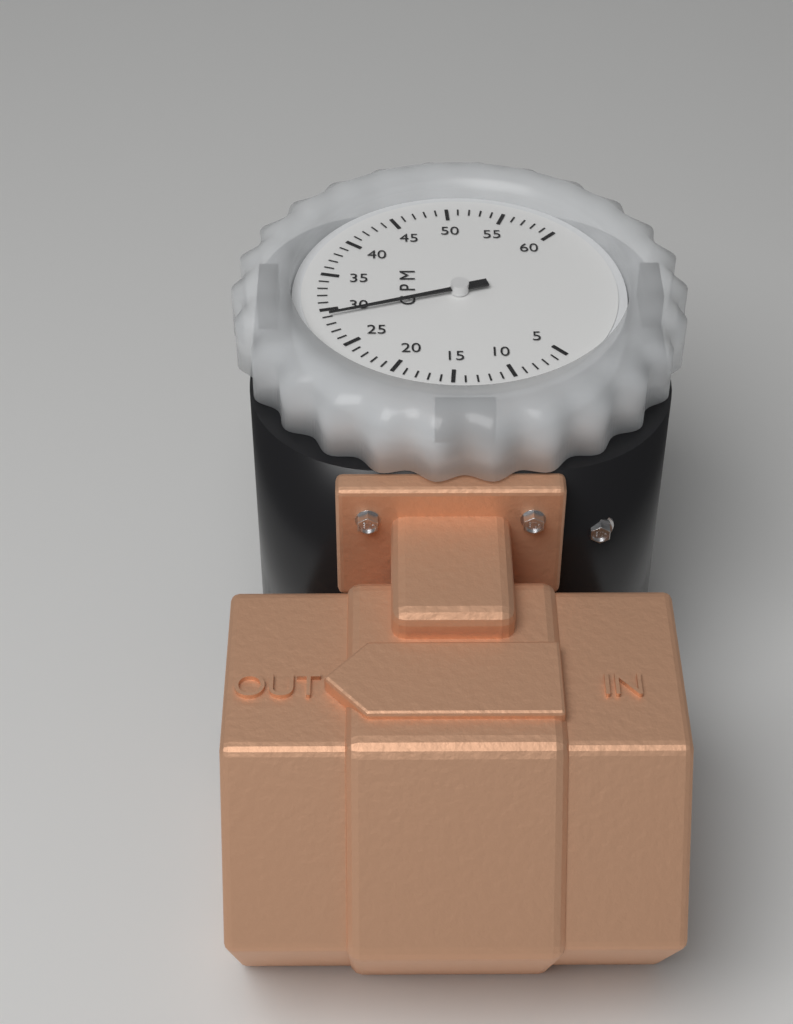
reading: 29 GPM
